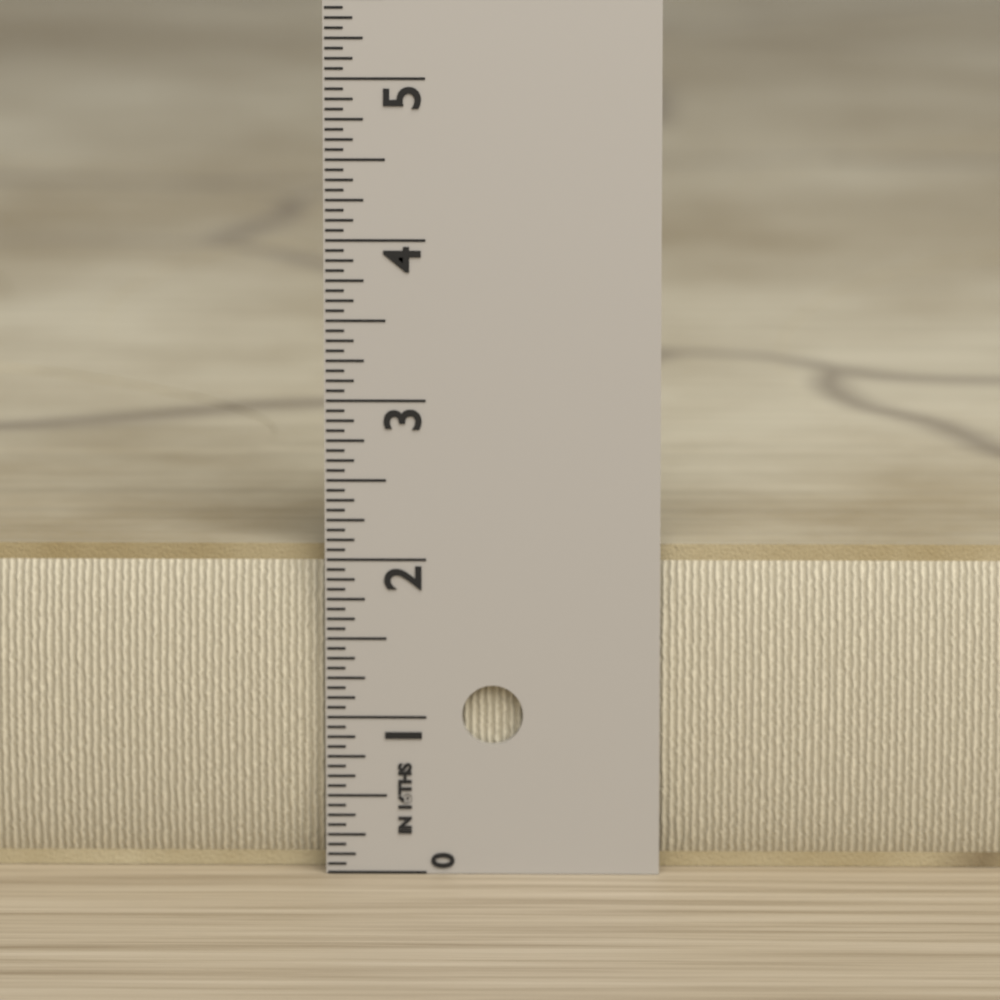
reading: 2.0625 in
